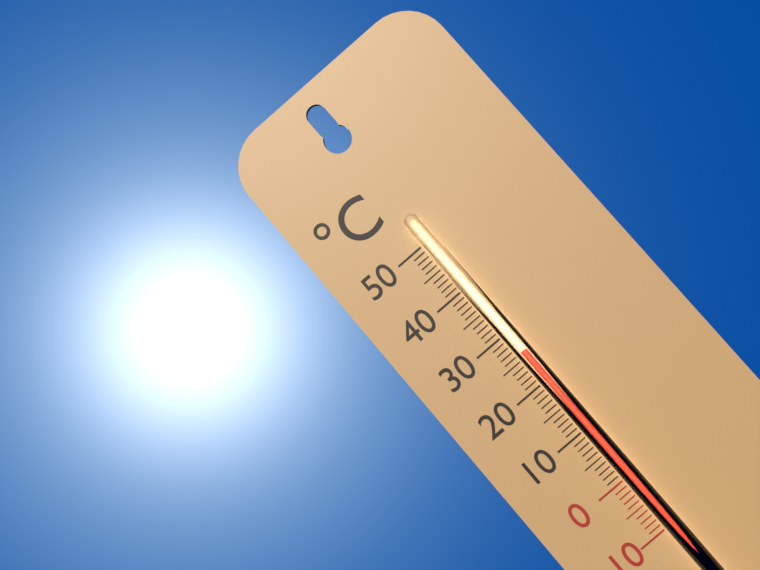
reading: 26 °C
